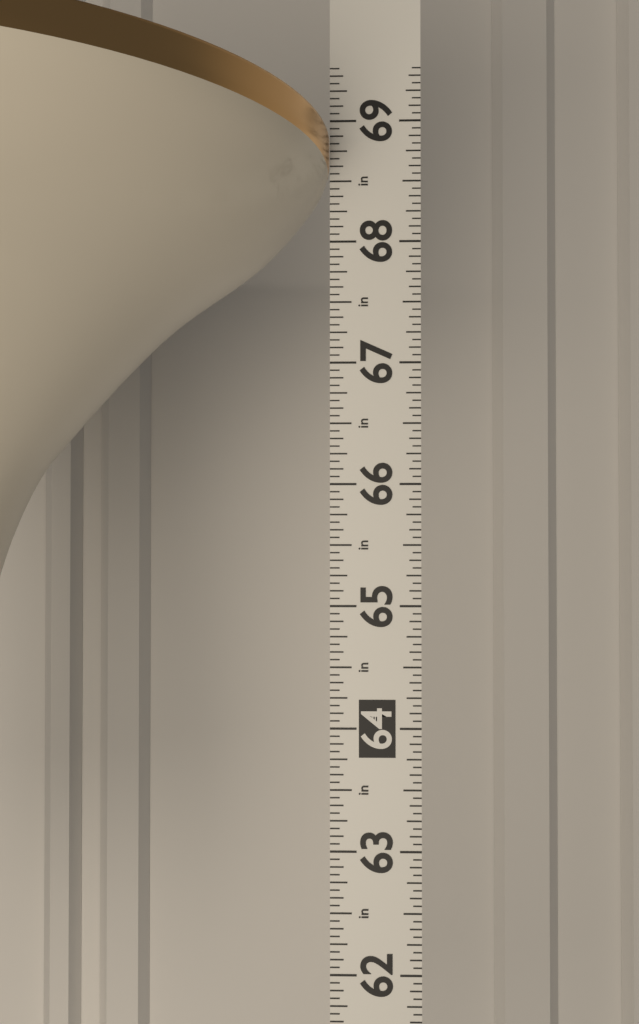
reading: 68.8750 in
